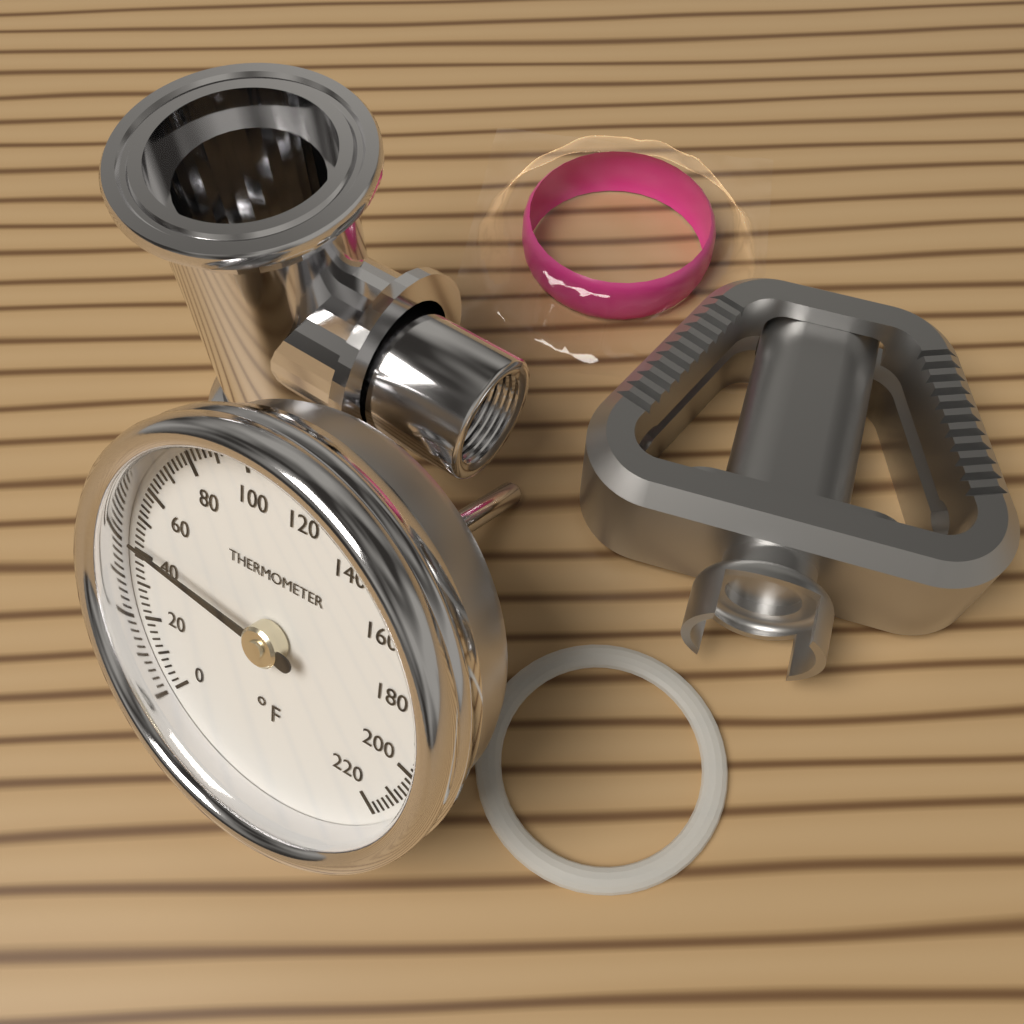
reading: 44 °F
